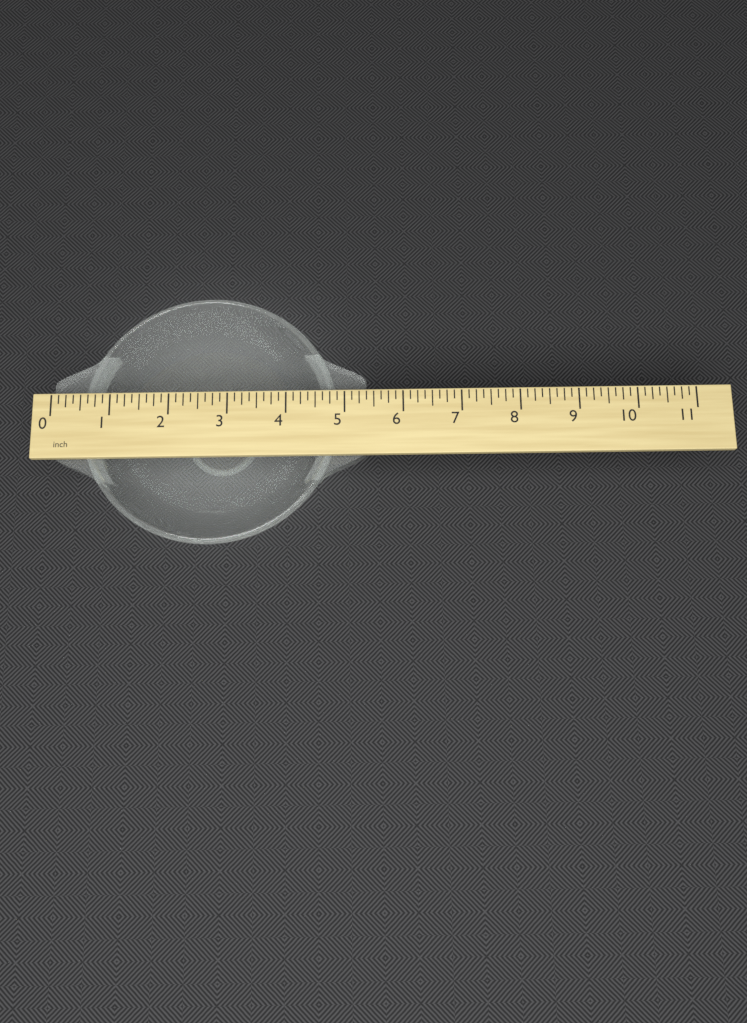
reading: 5.375 inch
